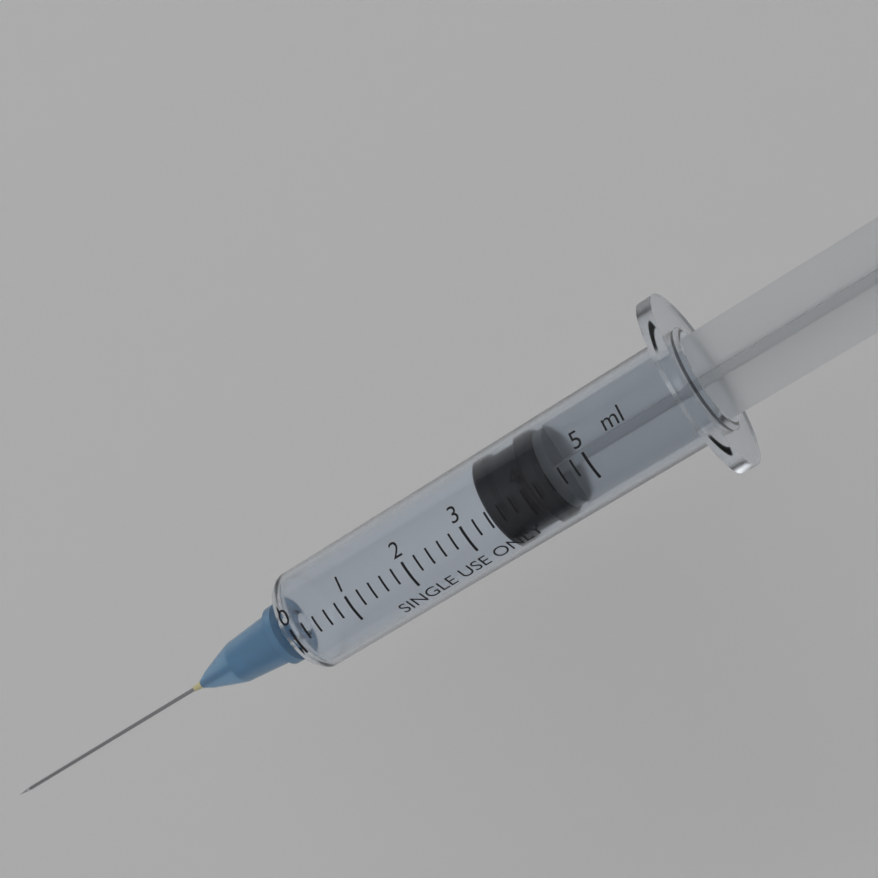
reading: 3.4 ml
